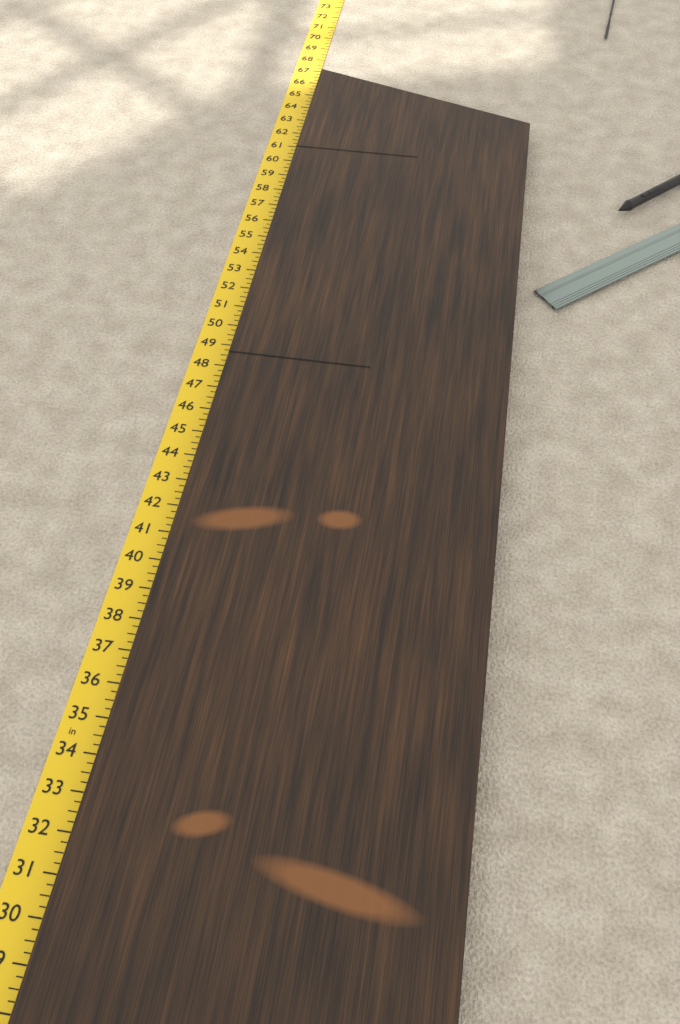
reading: 66.00 in
